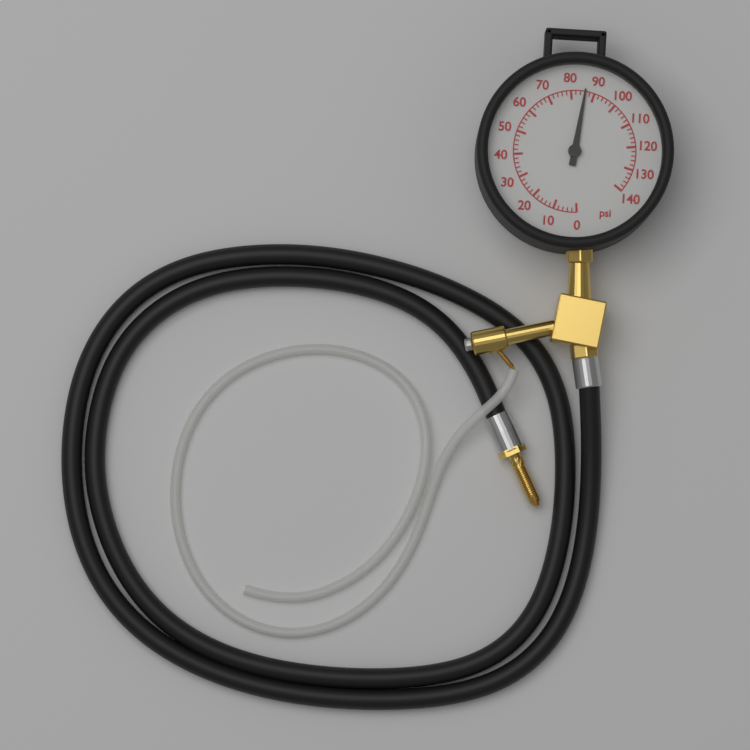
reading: 86 psi
